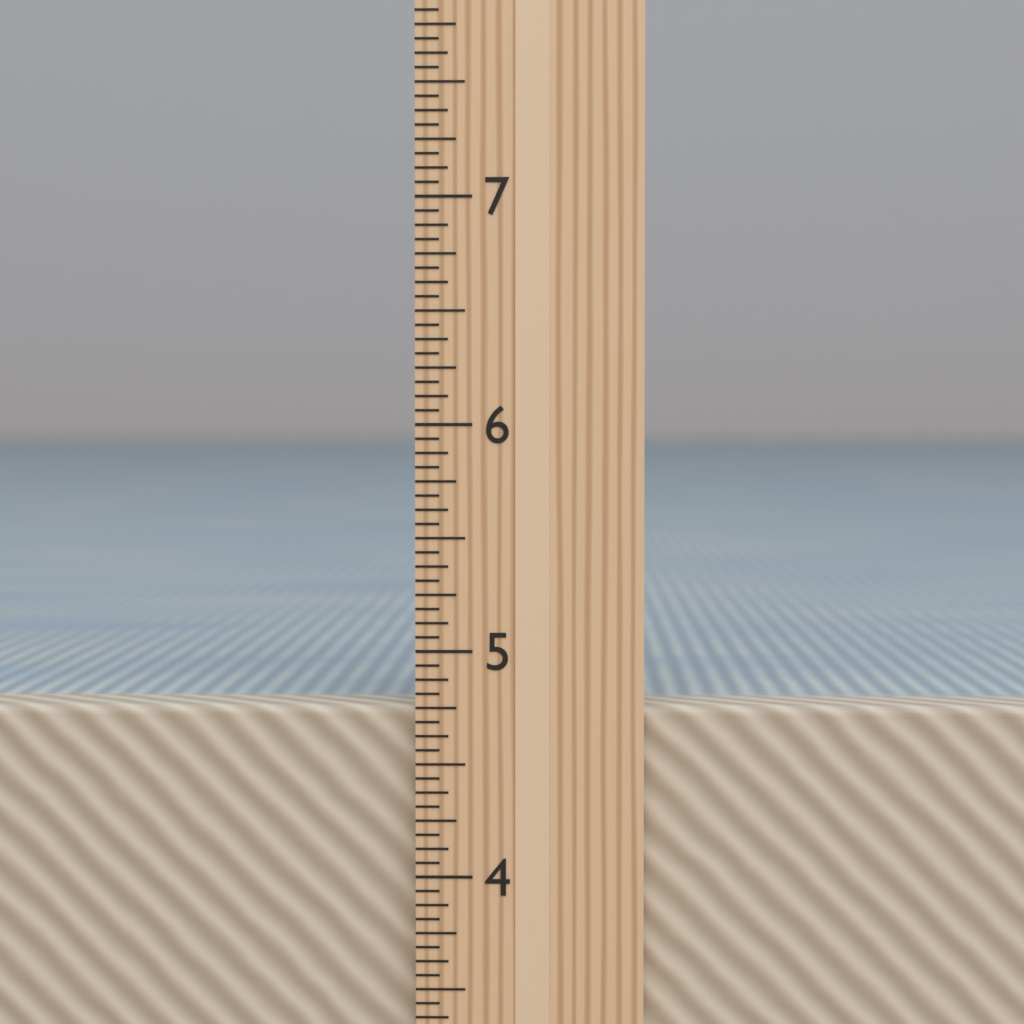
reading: 4.7500 in
